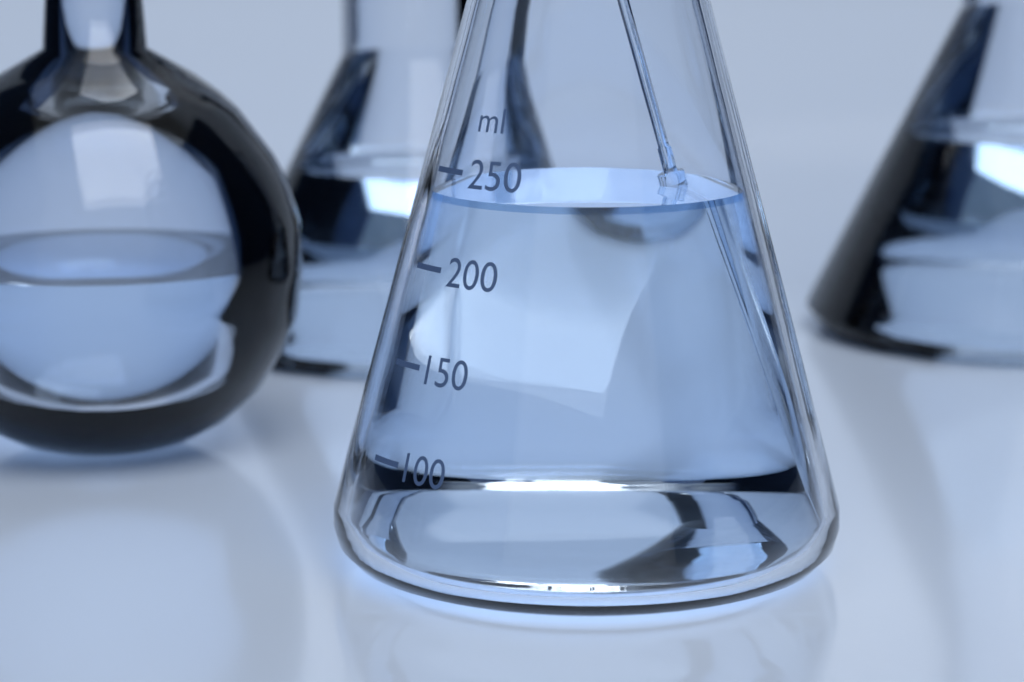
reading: 235 ml
